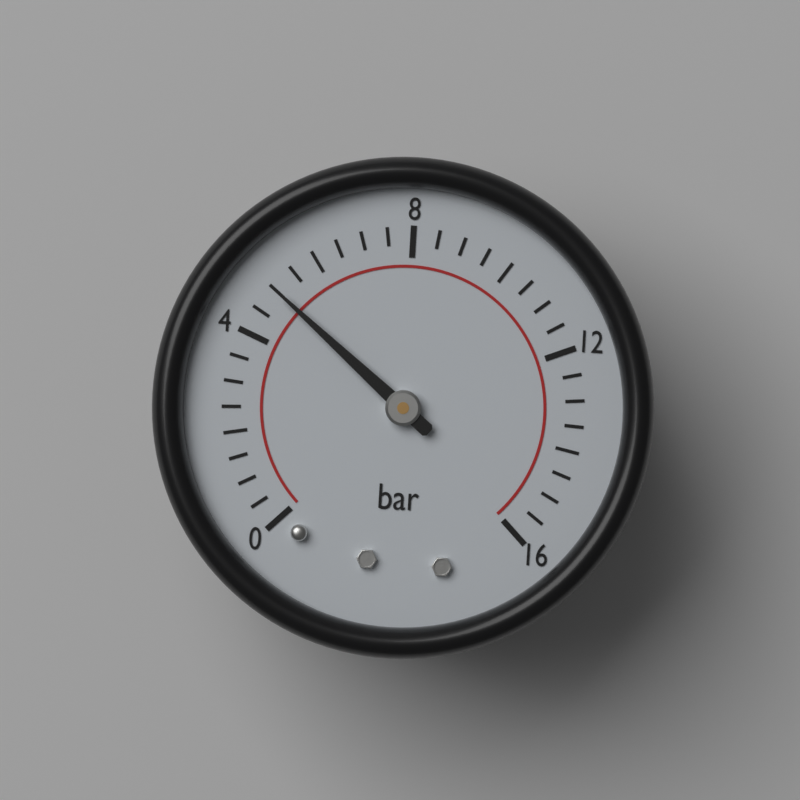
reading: 5.0 bar
